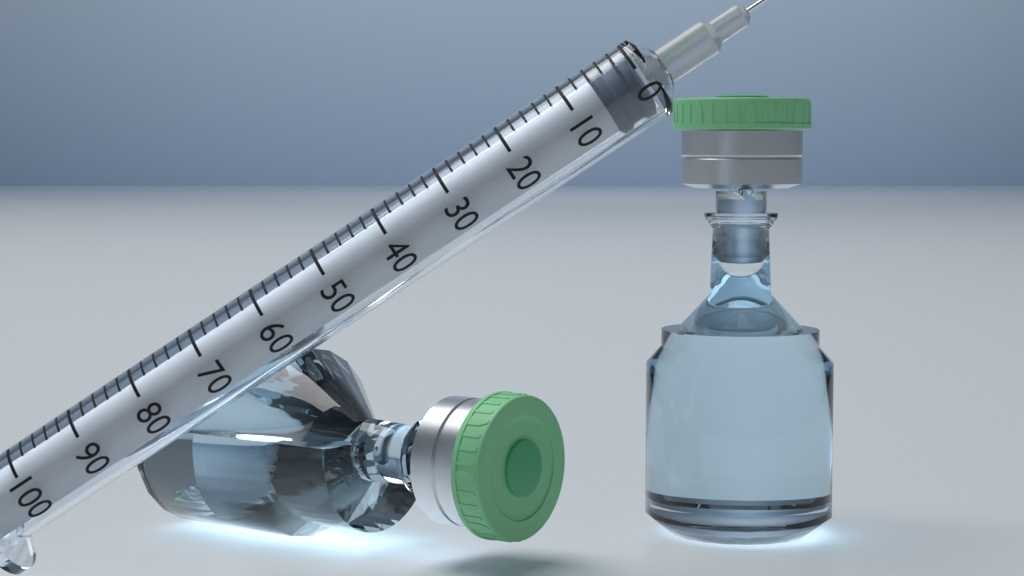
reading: 0 (no unit)
